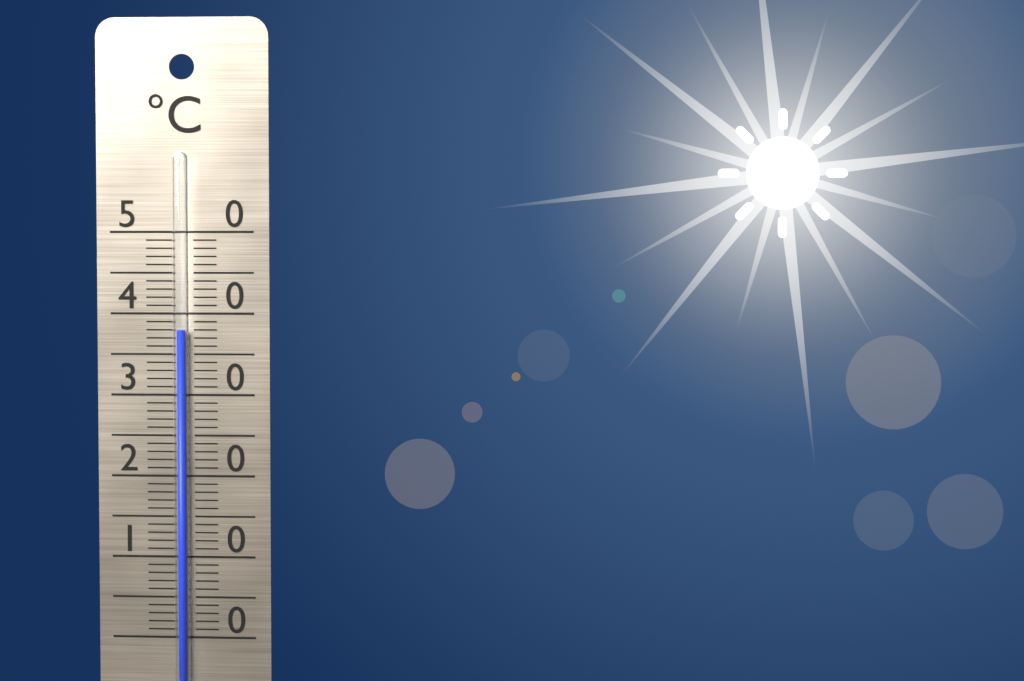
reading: 38 °C
